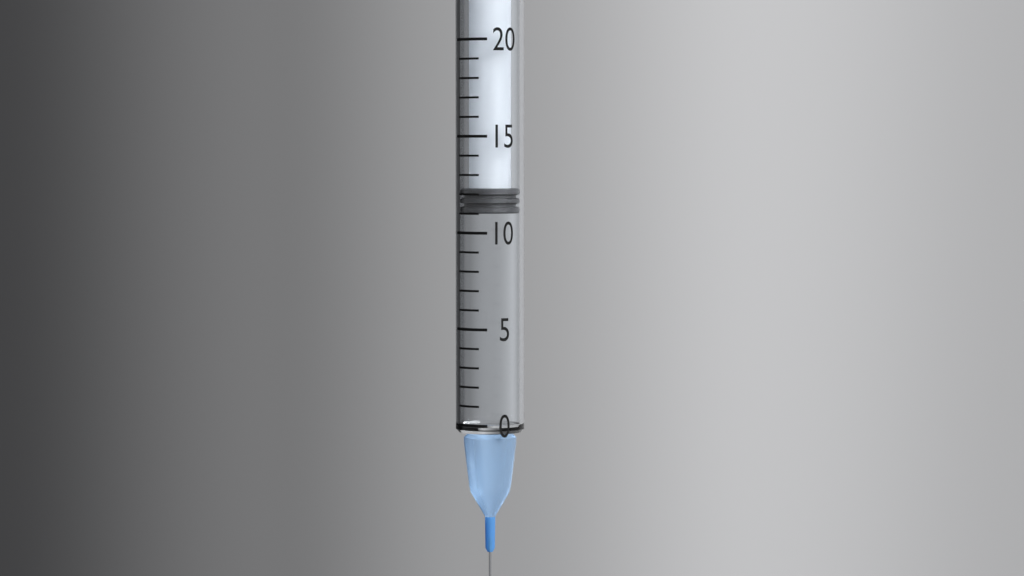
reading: 11 (no unit)
